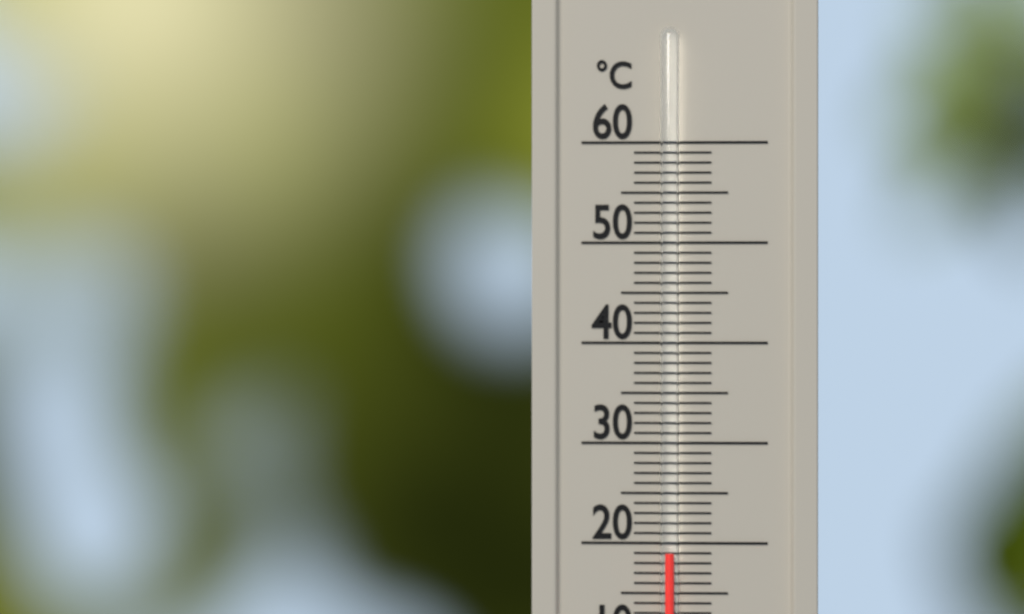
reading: 19 °C
